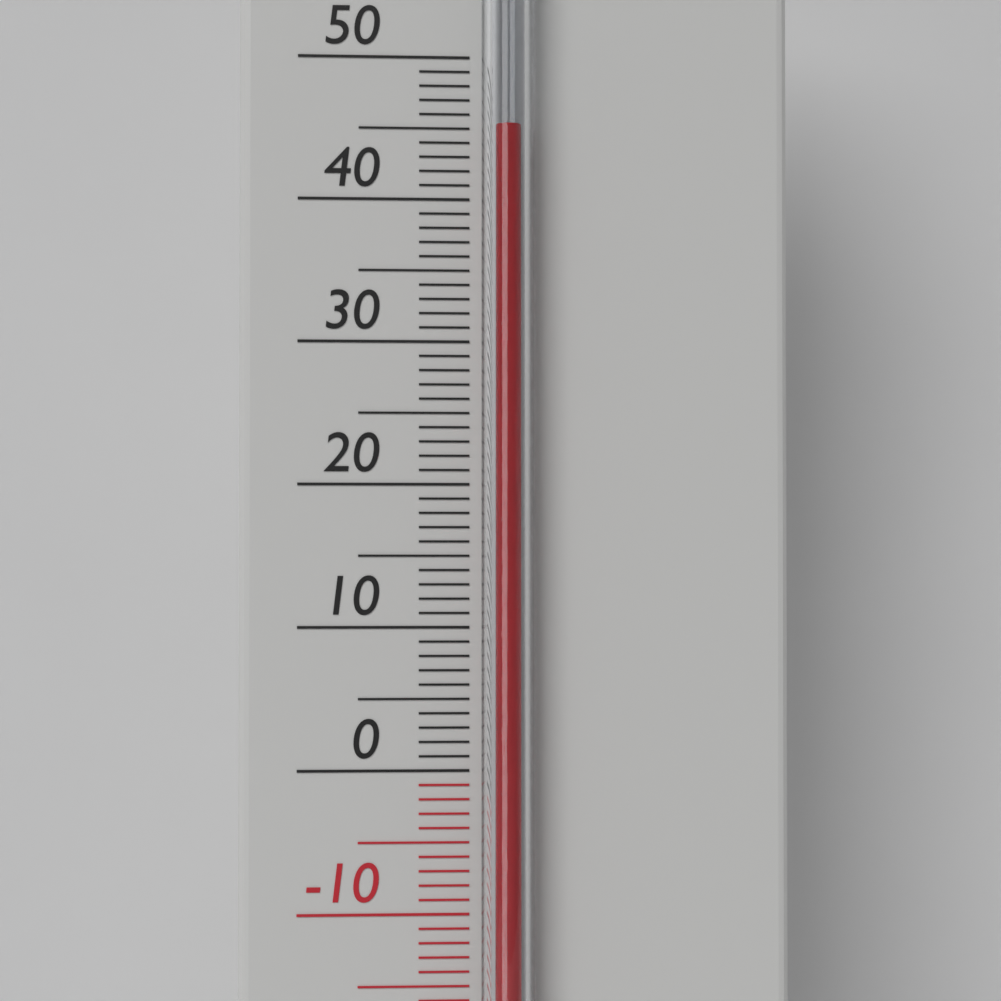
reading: 45 °C
